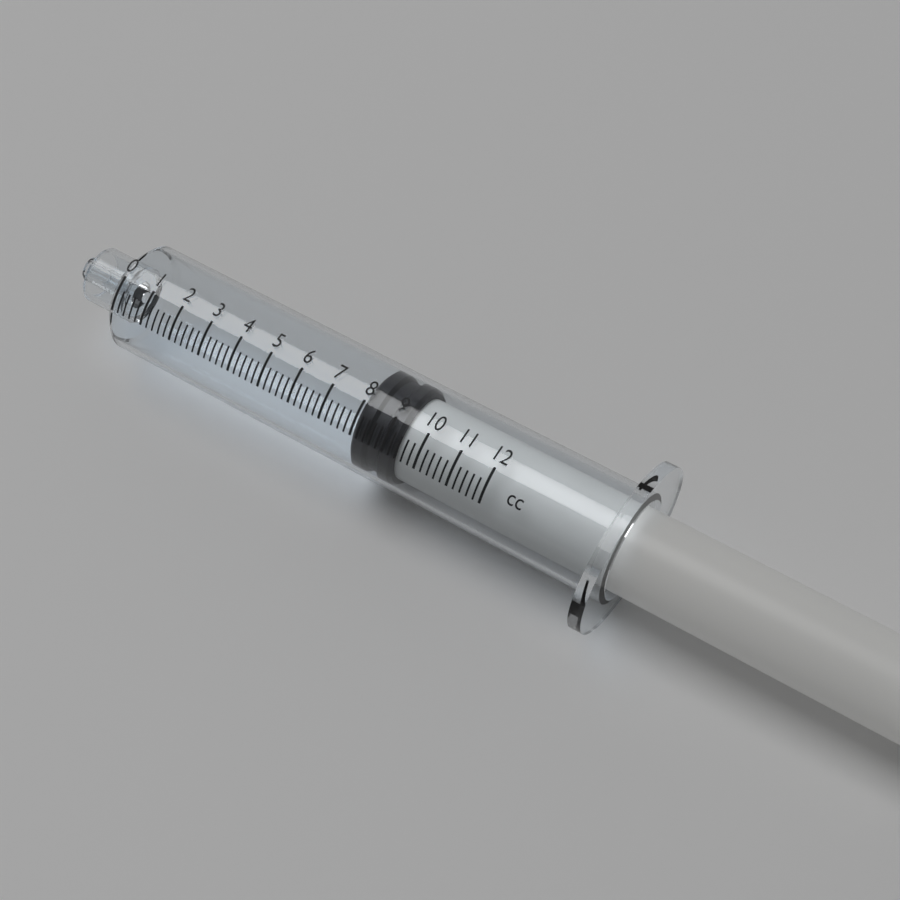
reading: 8.0 cc
